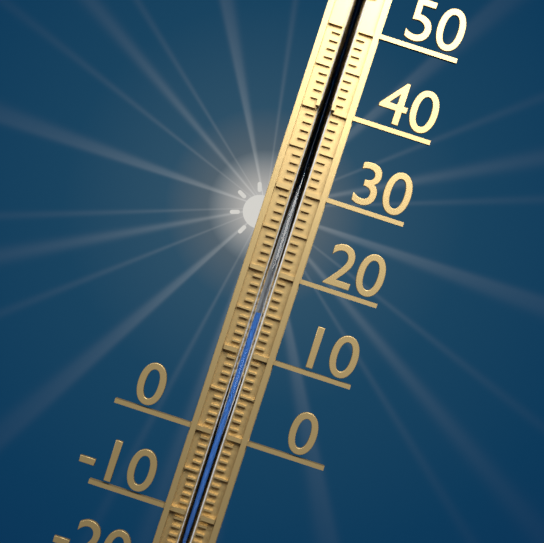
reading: 15 °C
